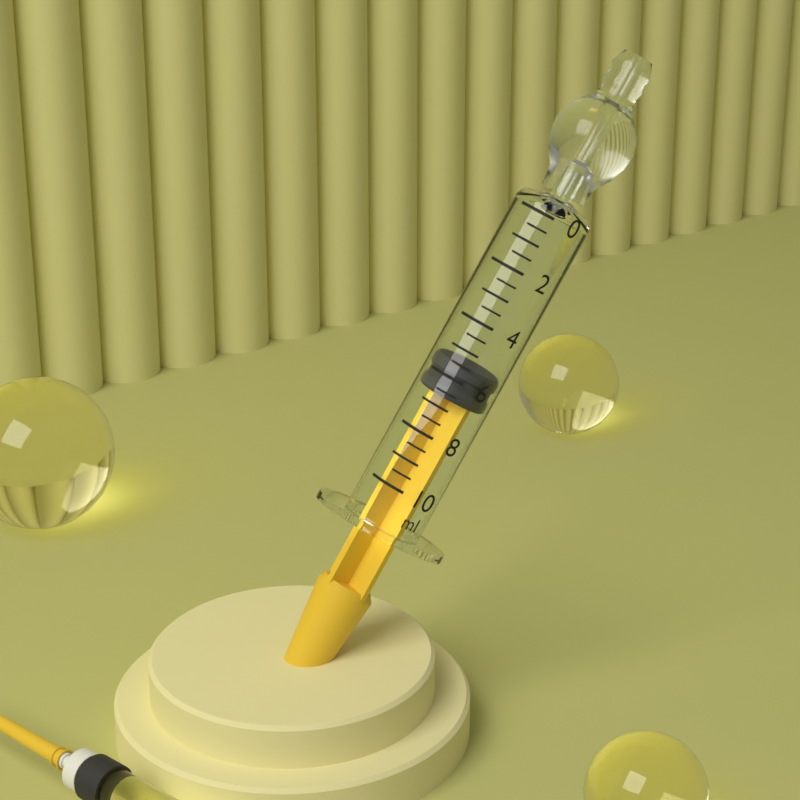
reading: 5.5 ml
